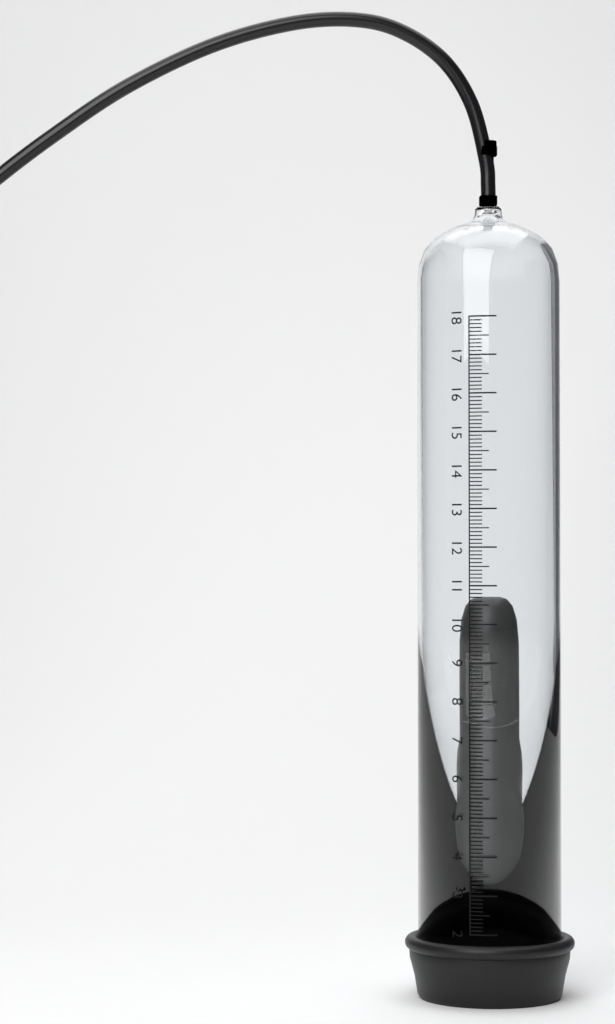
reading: 10.7 (no unit)
